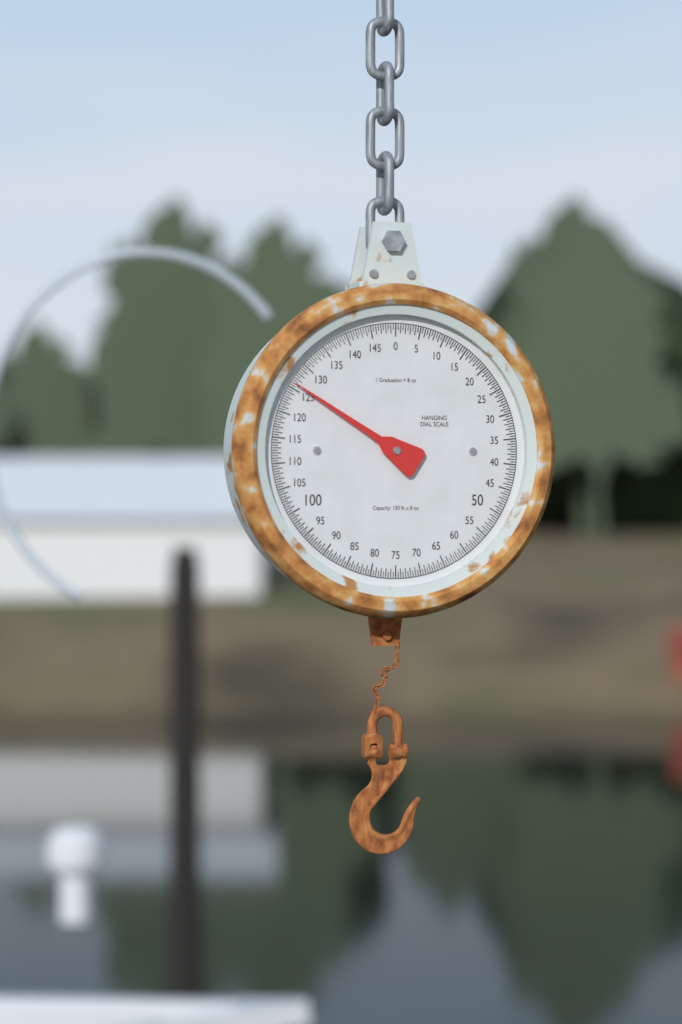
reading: 126.0 lb
